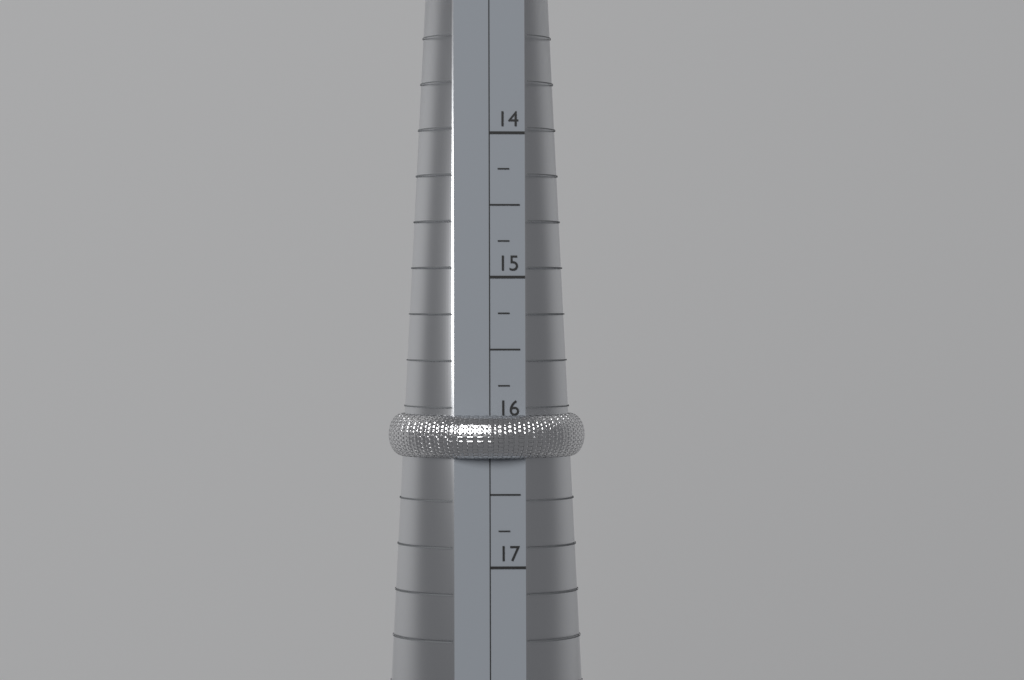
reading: 16.25 (no unit)
